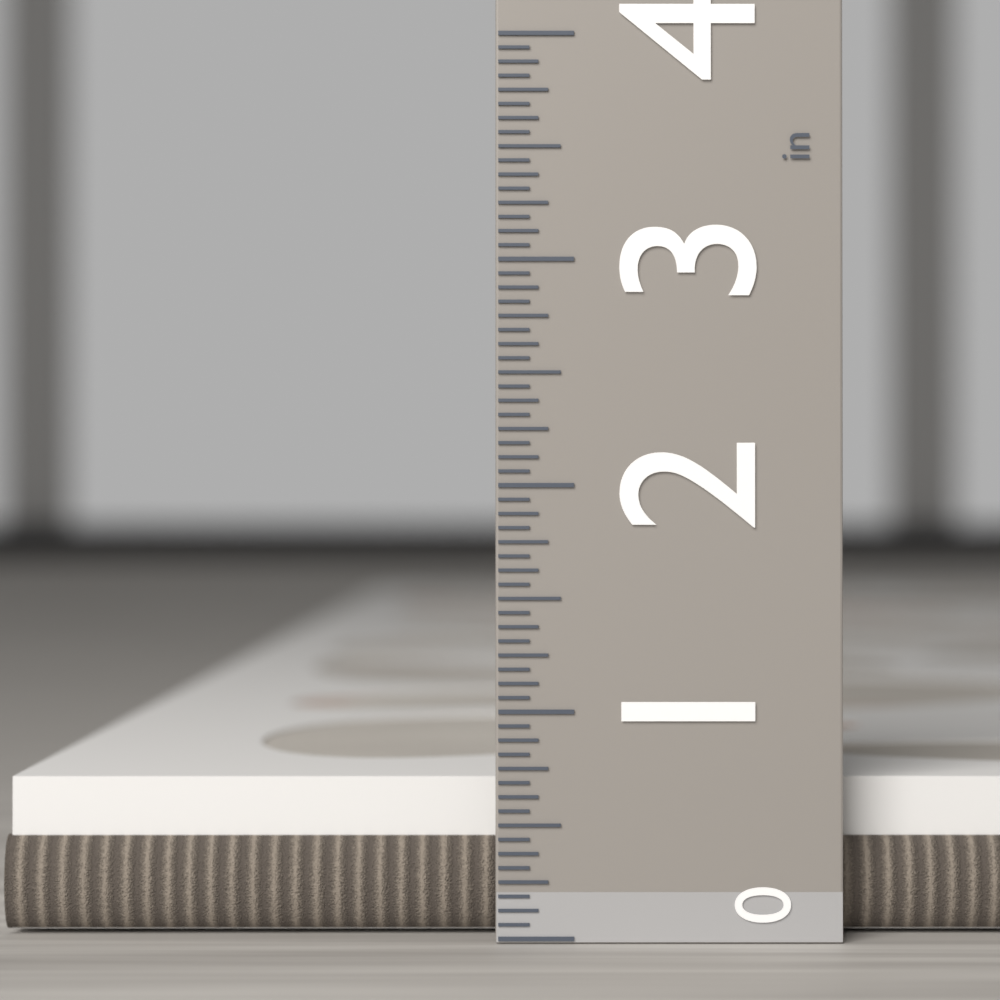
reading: 0.6875 in
